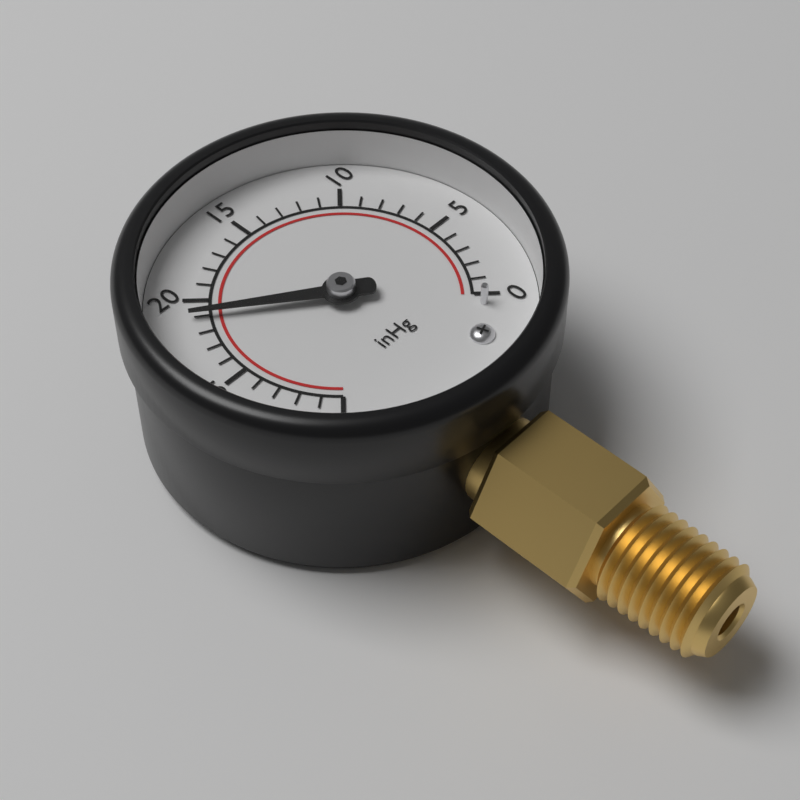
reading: 21 inHg
